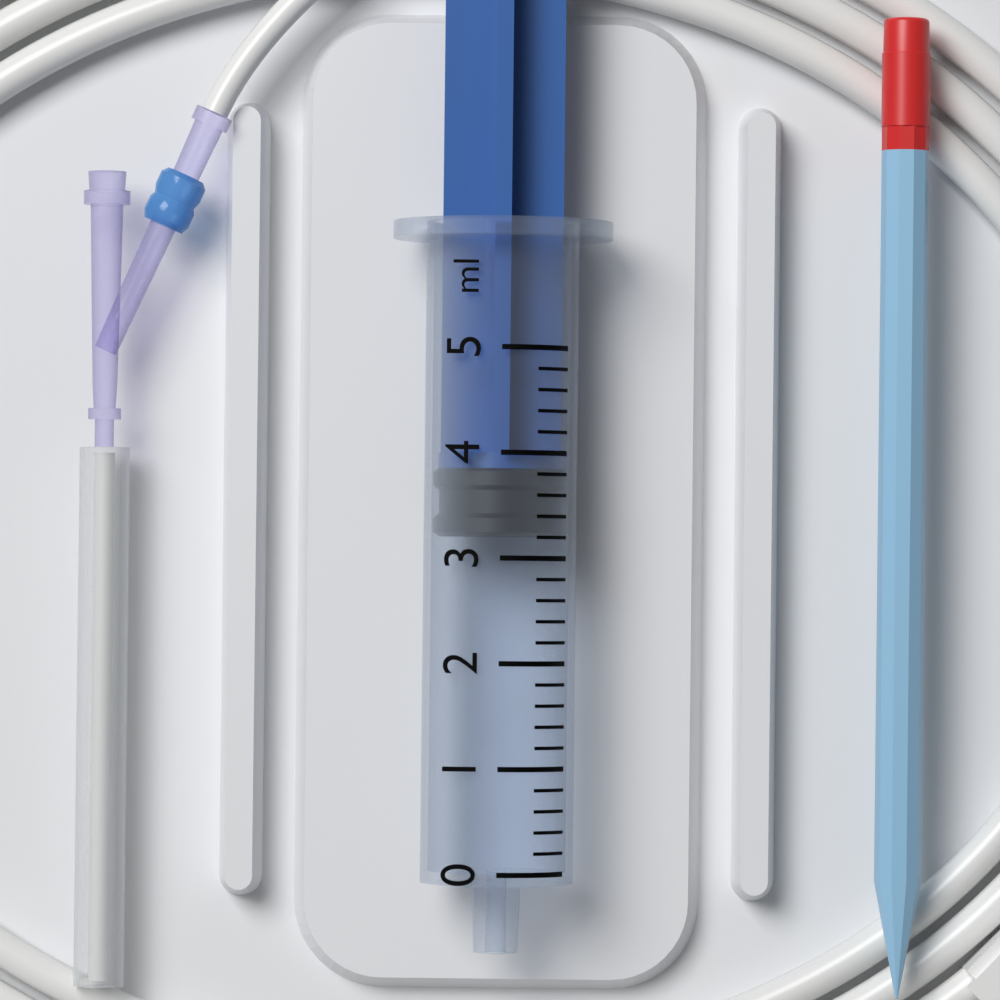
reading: 3.2 ml
